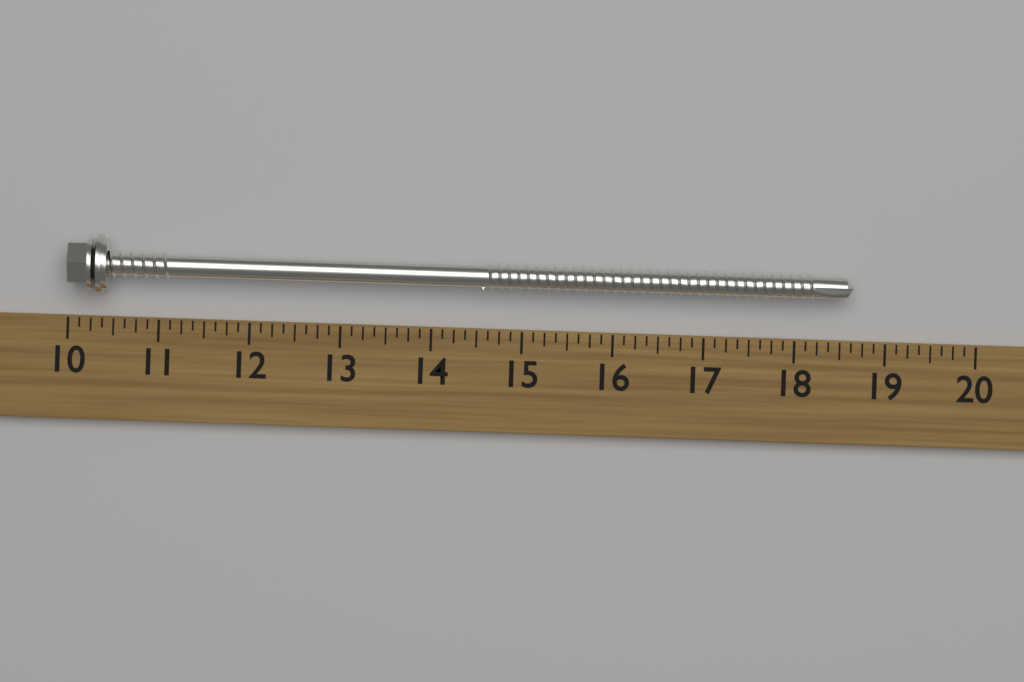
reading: 18.625 (no unit)
